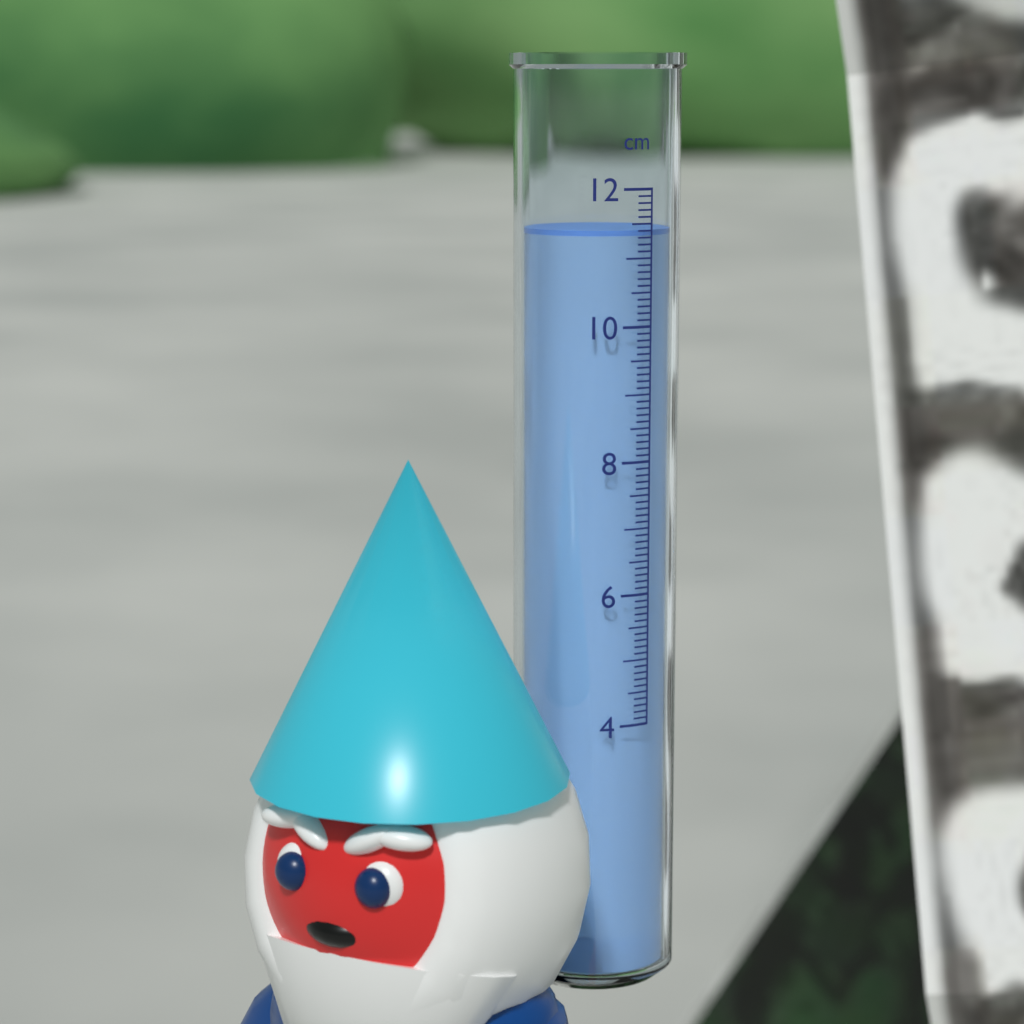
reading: 11.4 cm
